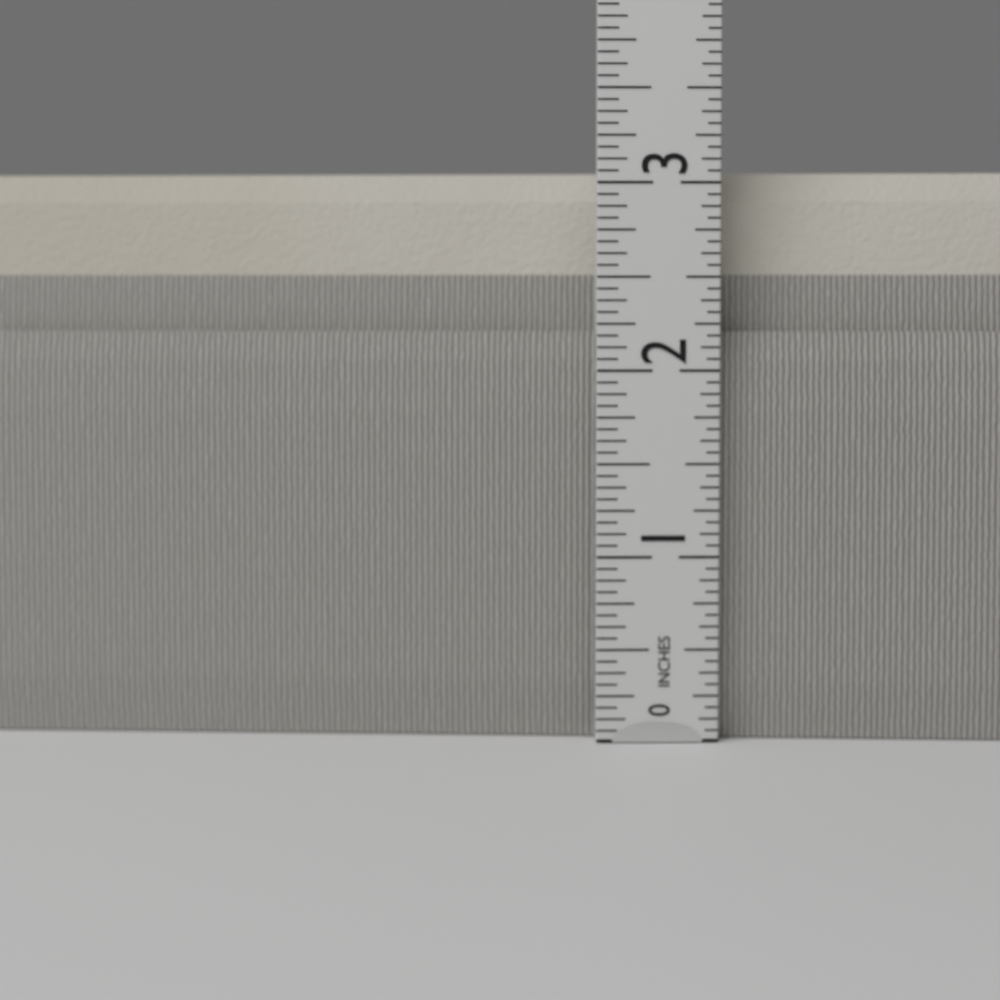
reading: 3.0625 in
